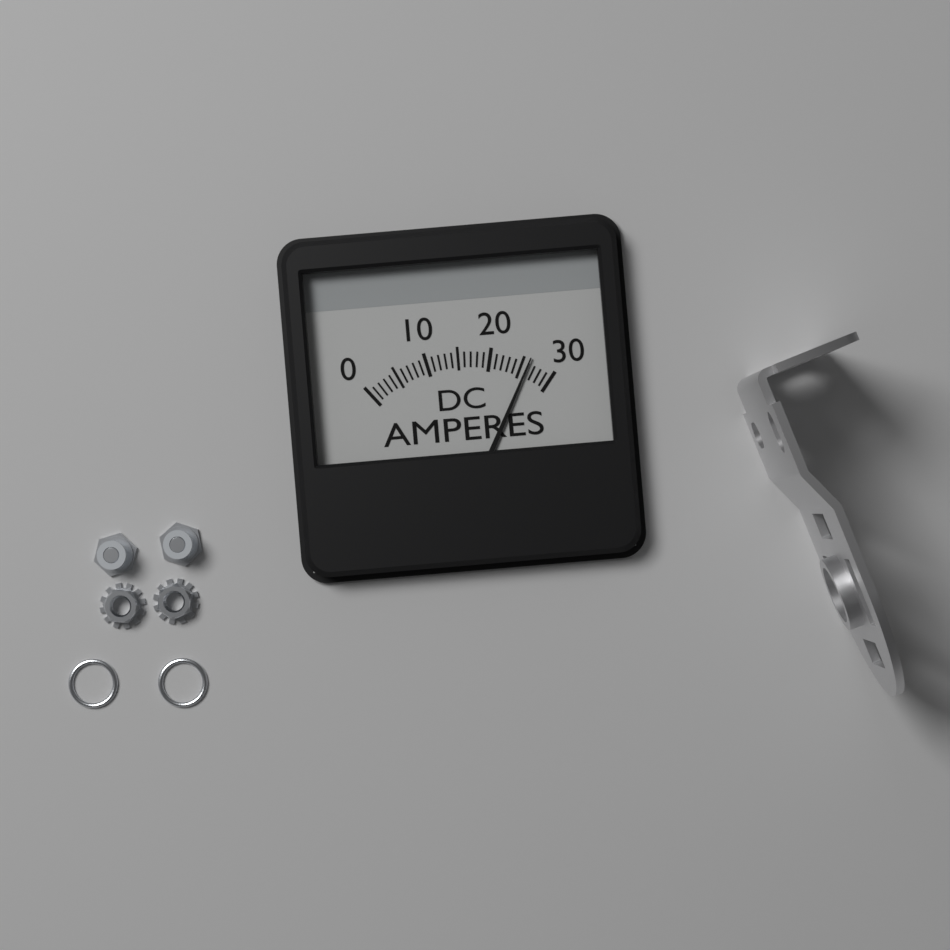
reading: 26 A
